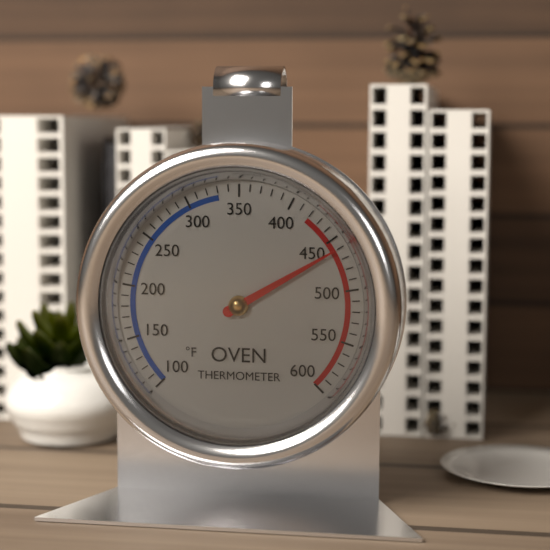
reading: 460 °F
